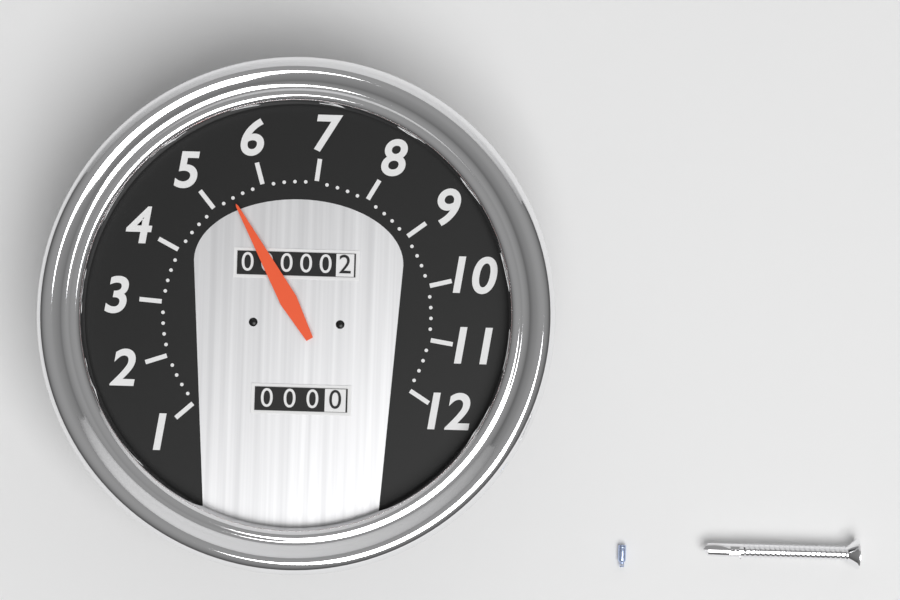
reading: 5.4 (no unit)
